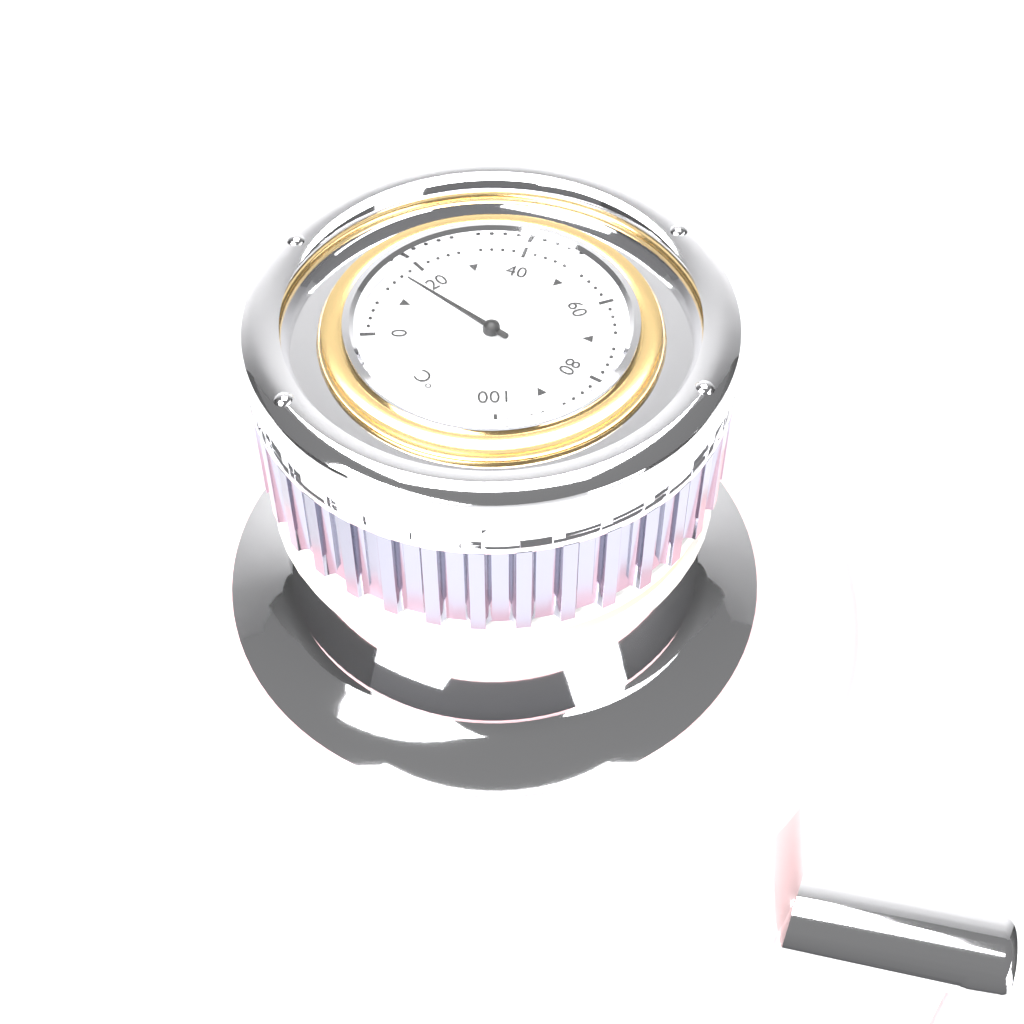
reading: 16 °C
